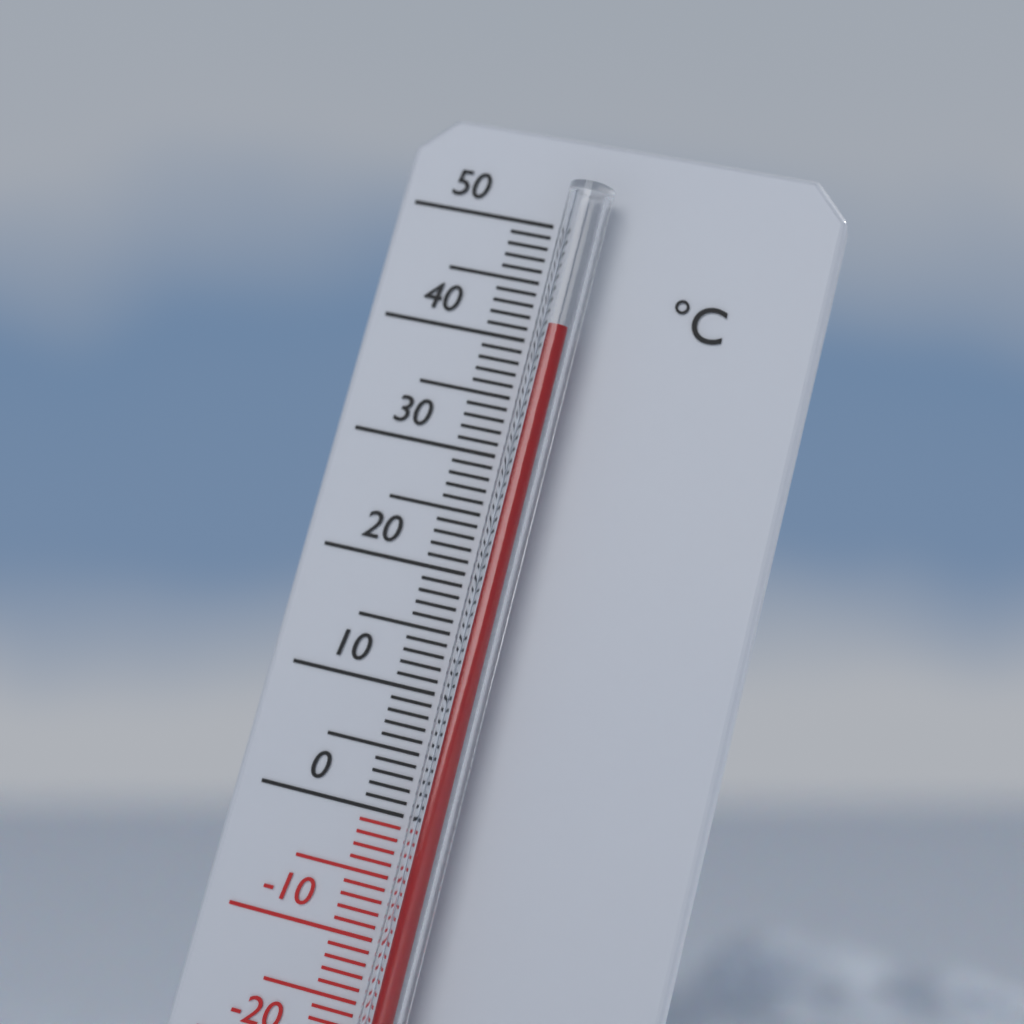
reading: 41 °C
